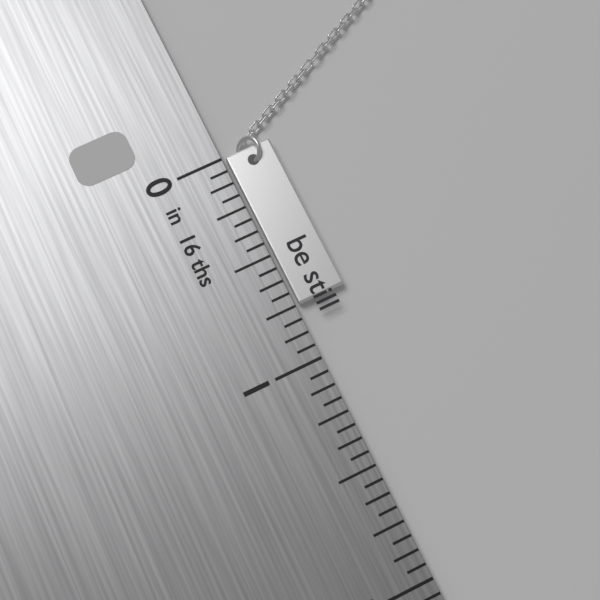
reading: 0.7500 in
